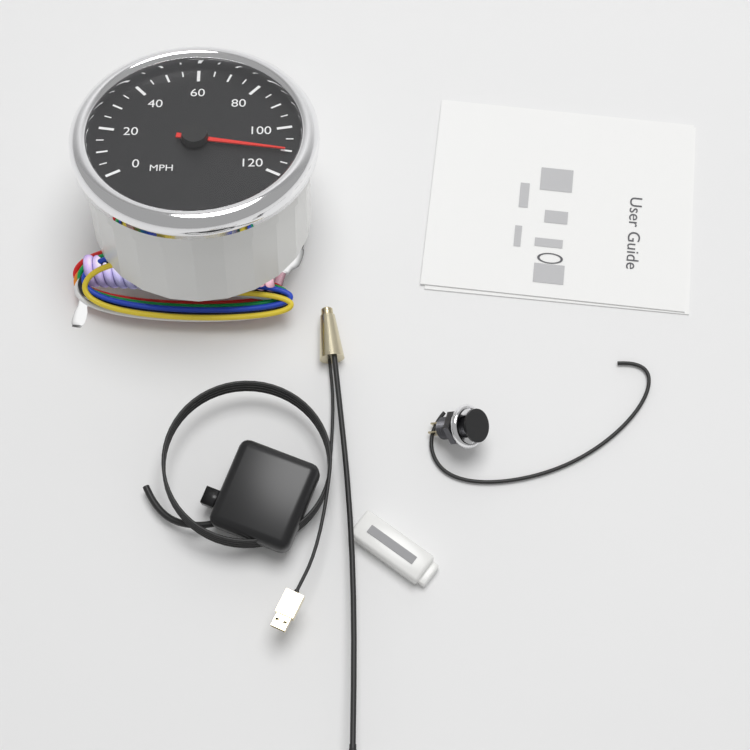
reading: 110 MPH
